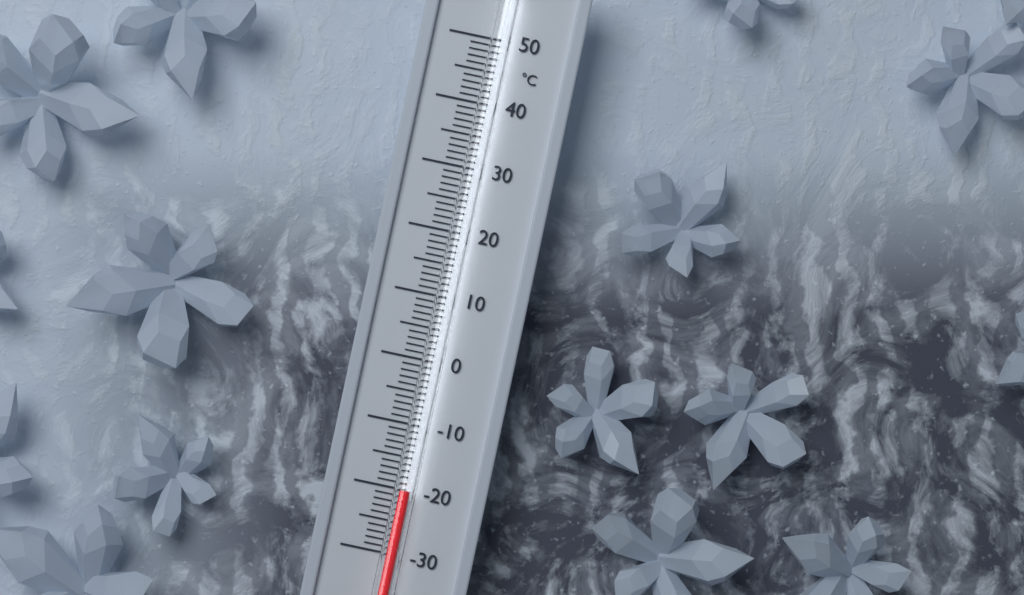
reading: -20 °C
